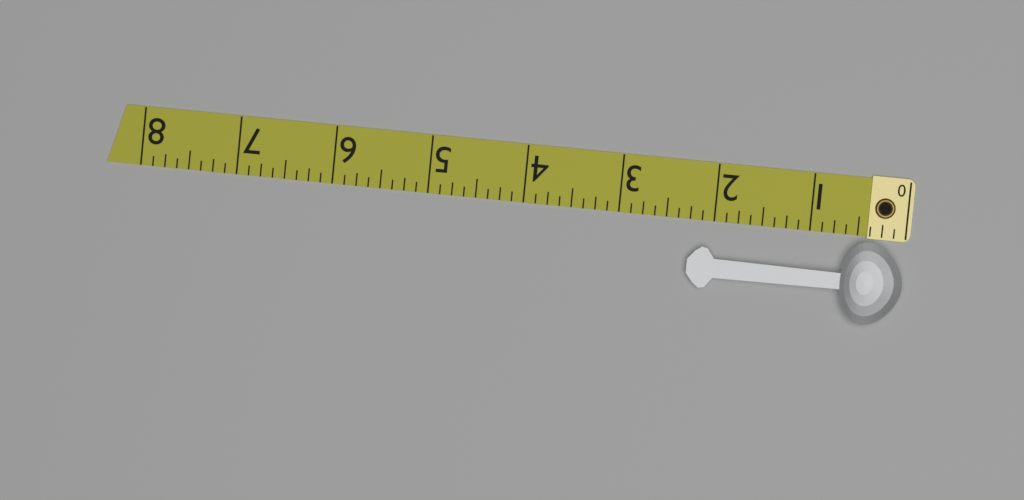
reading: 2.250 (no unit)
